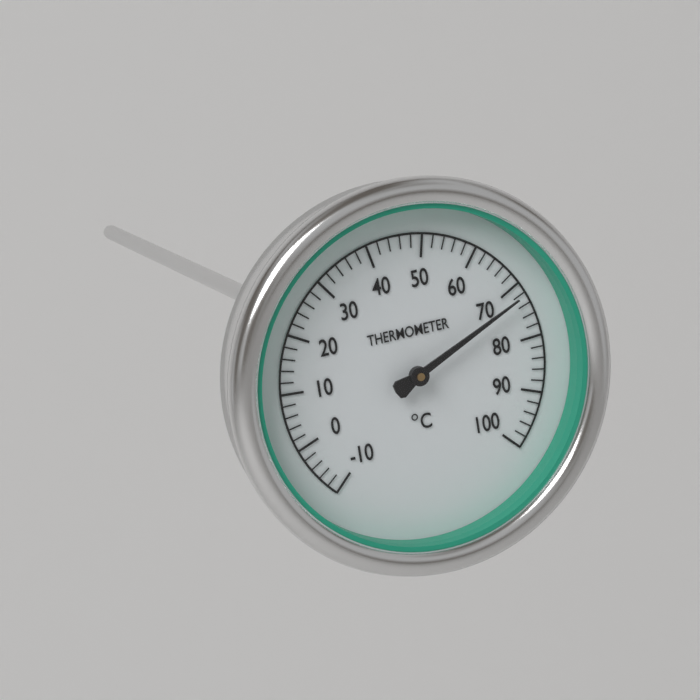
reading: 72 °C
